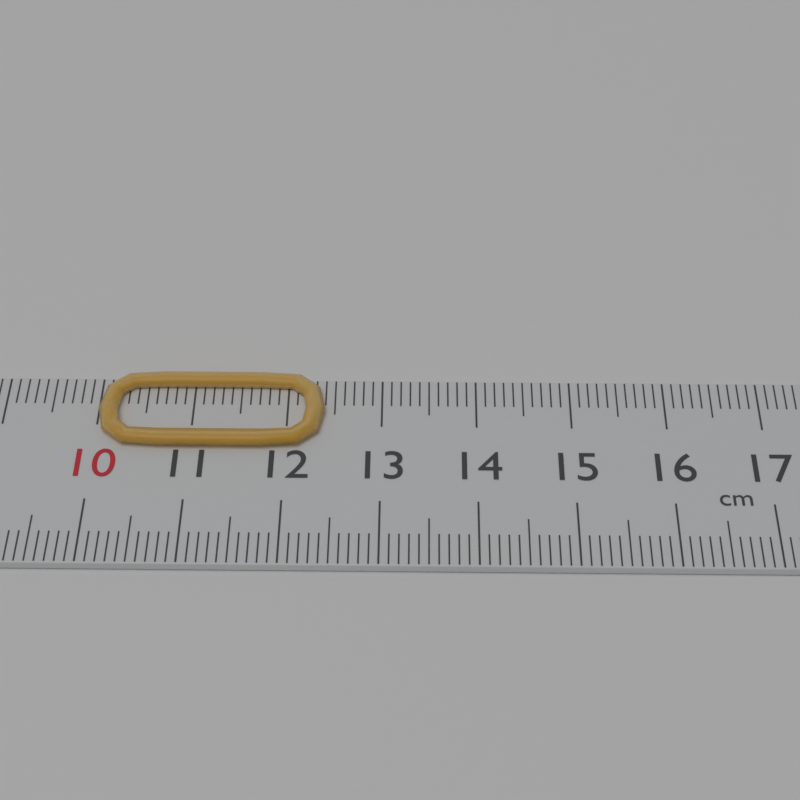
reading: 12.4 cm
